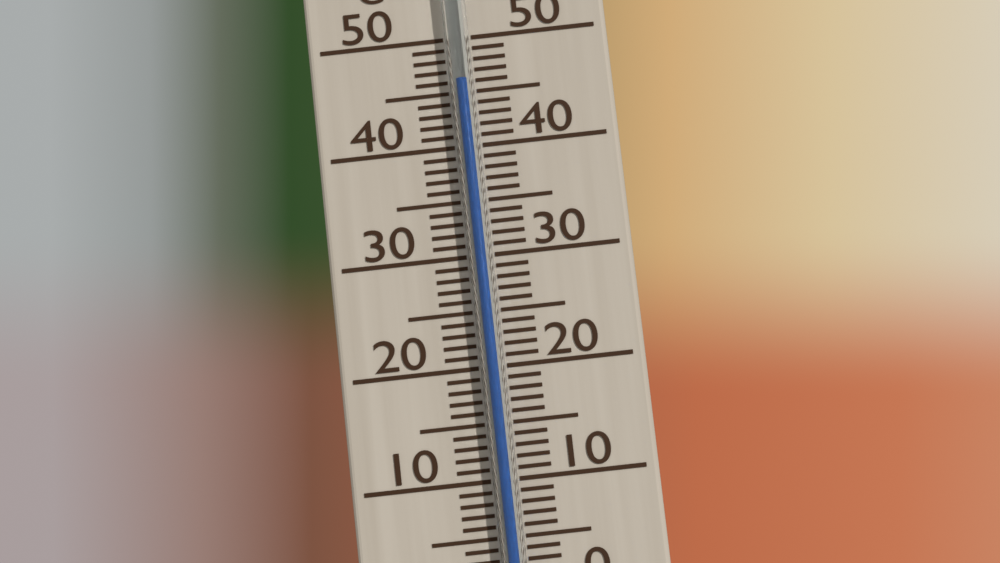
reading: 46 °C
